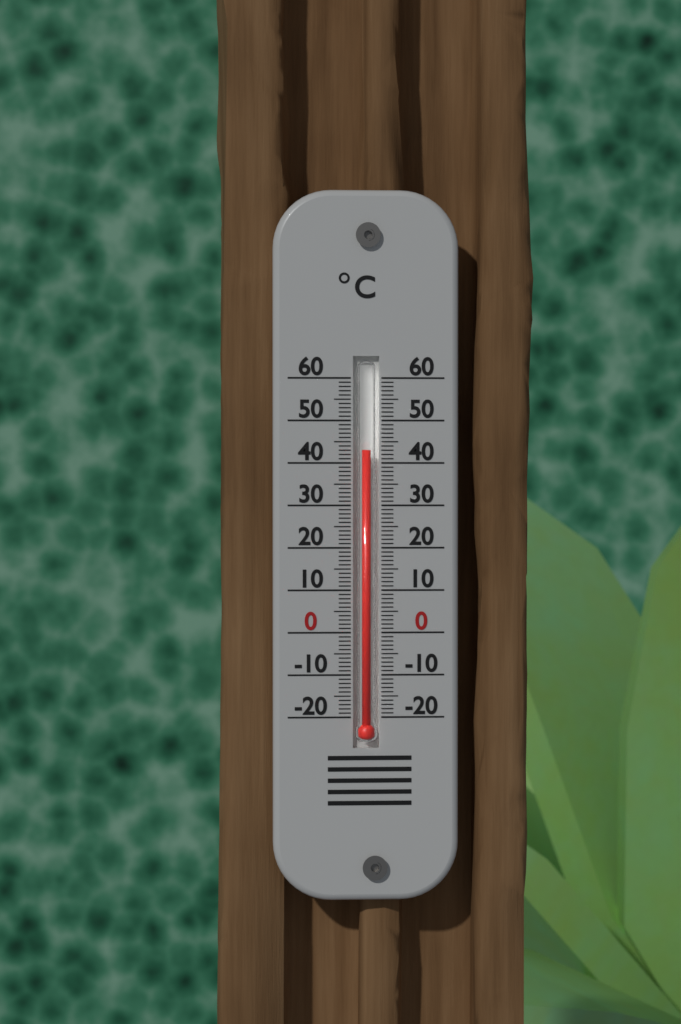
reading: 43 °C
